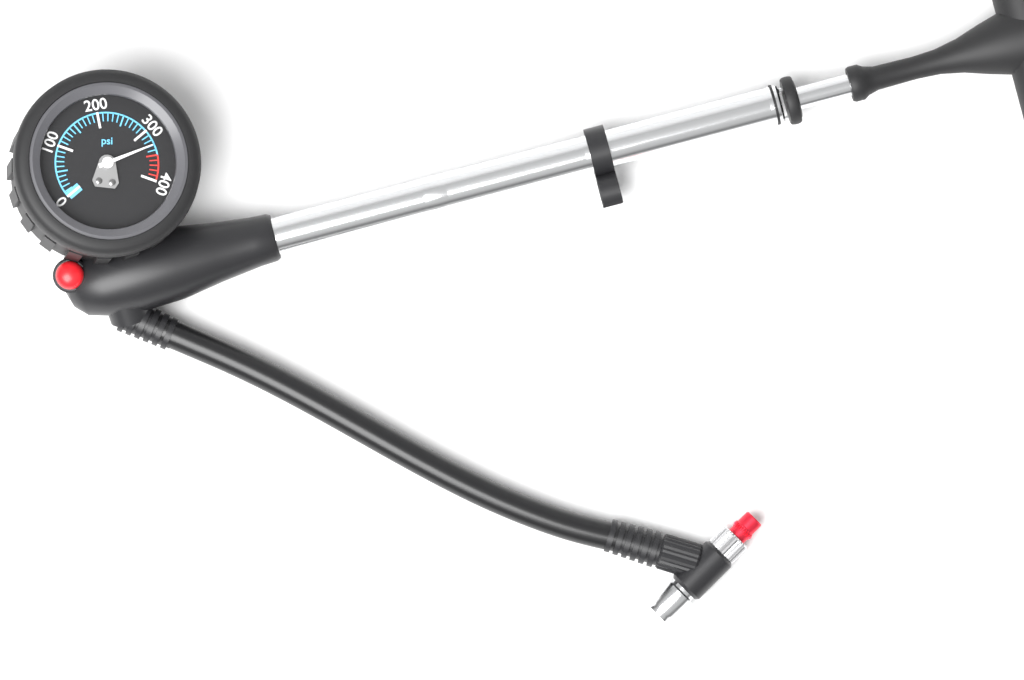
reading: 330 psi
